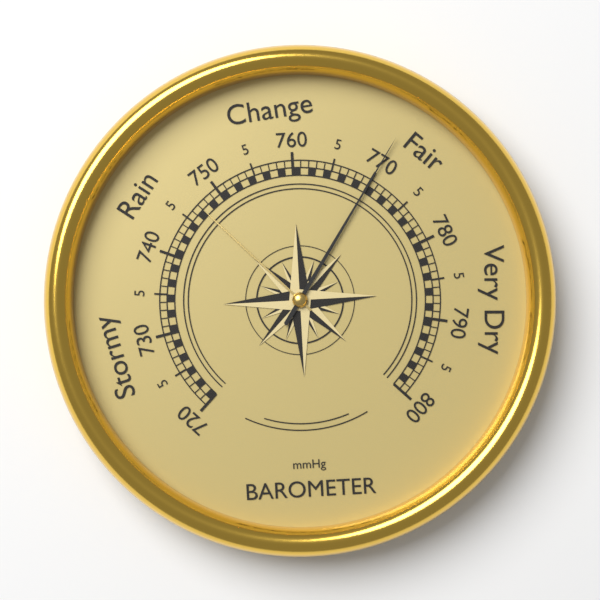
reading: 770 mmHg
